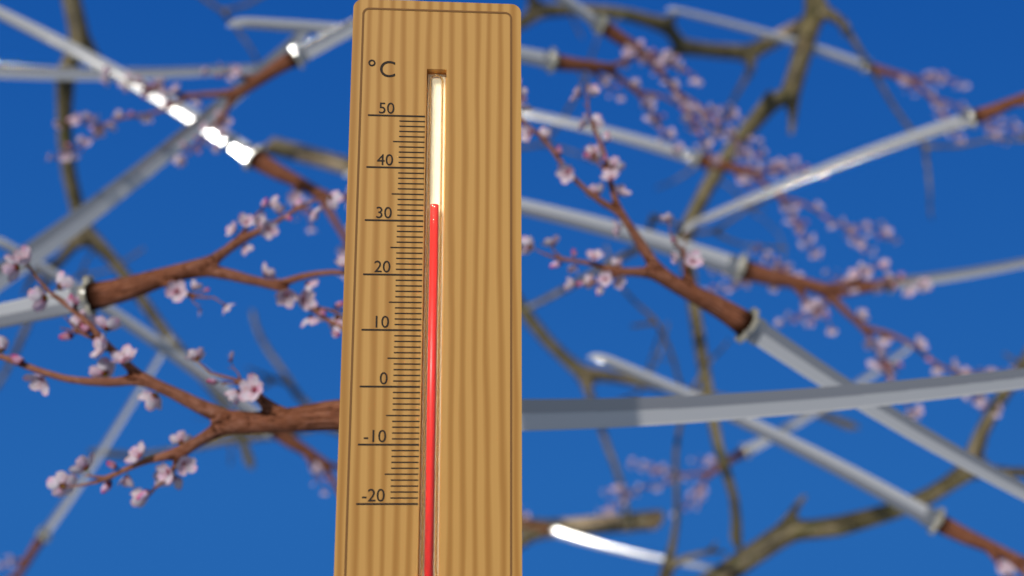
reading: 33 °C
